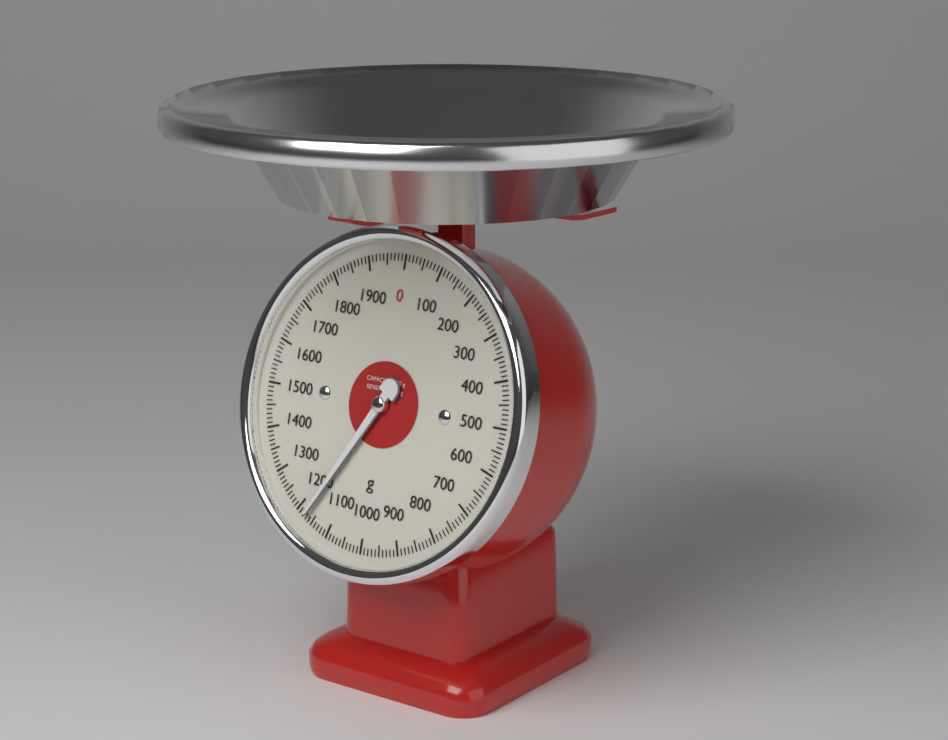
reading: 1170 g
